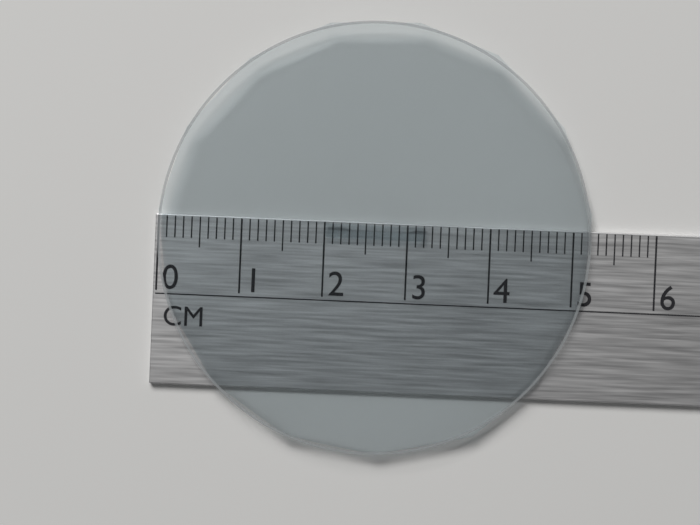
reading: 5.2 cm
